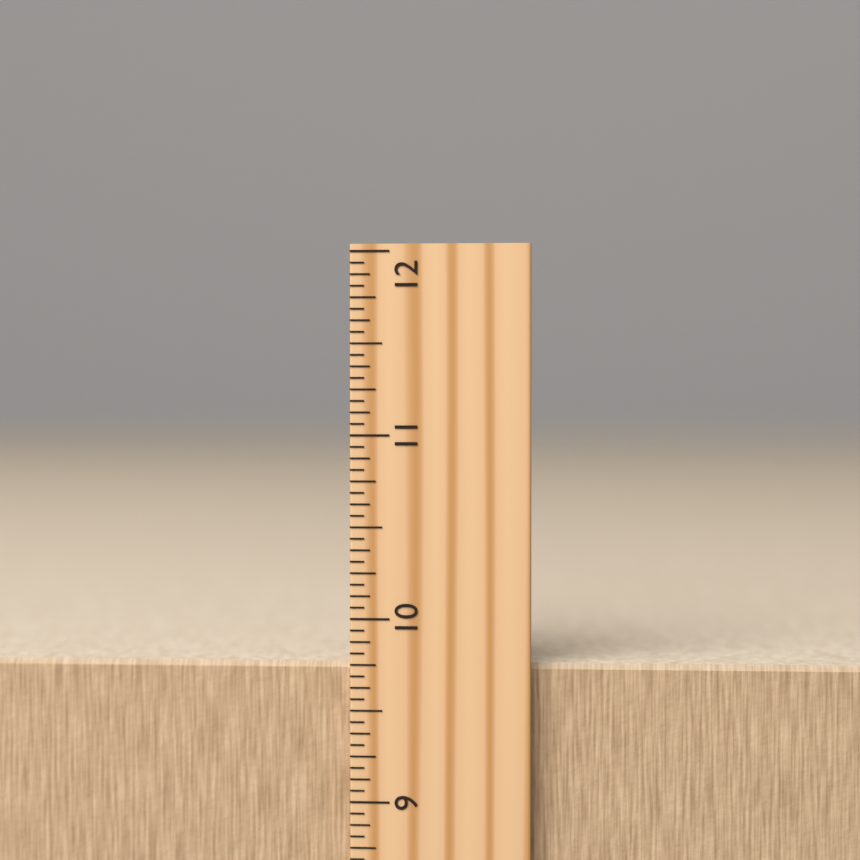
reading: 9.7500 inch
